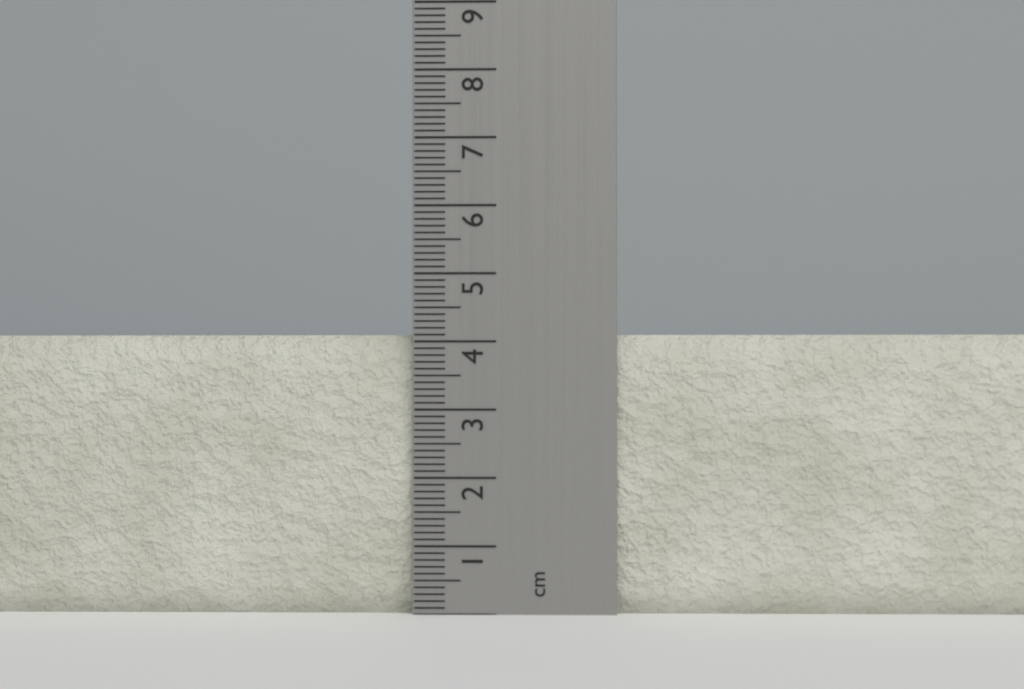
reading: 4.1 cm
